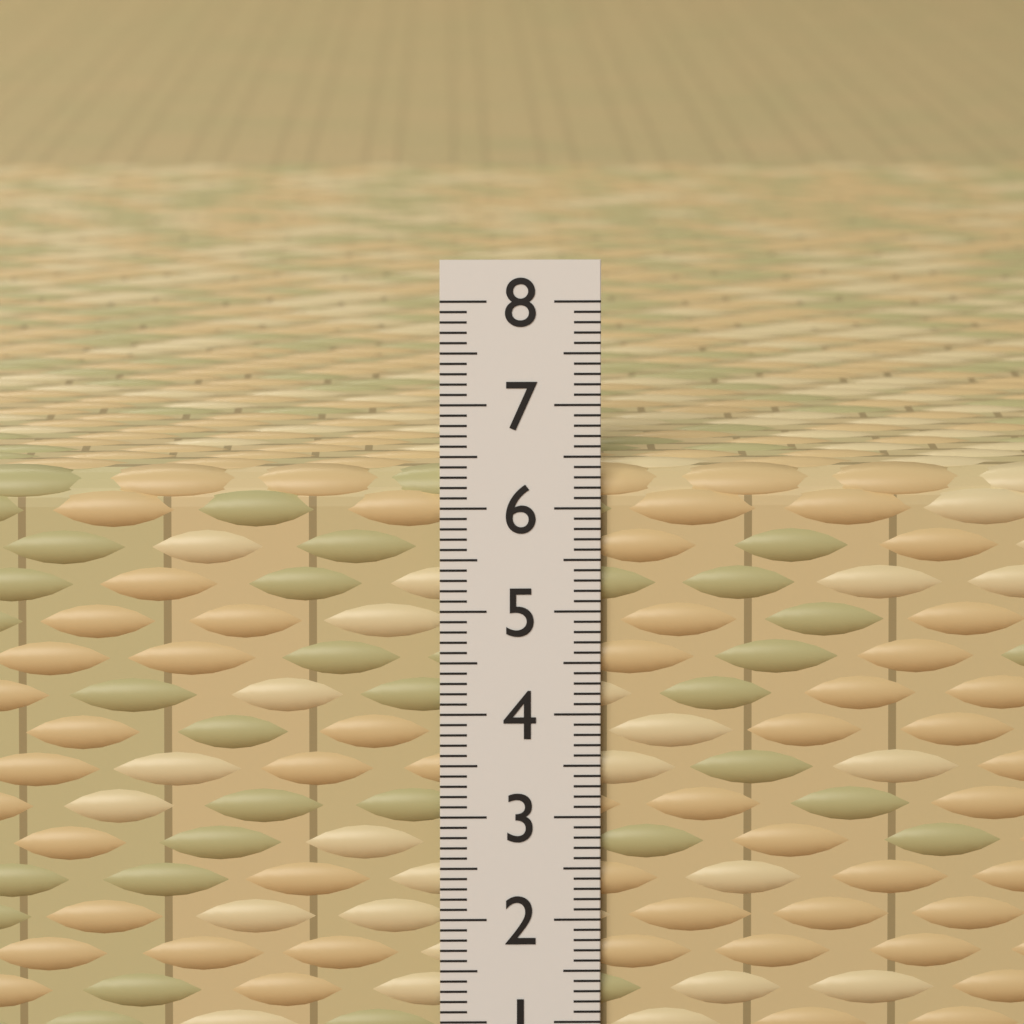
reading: 6.4 (no unit)
